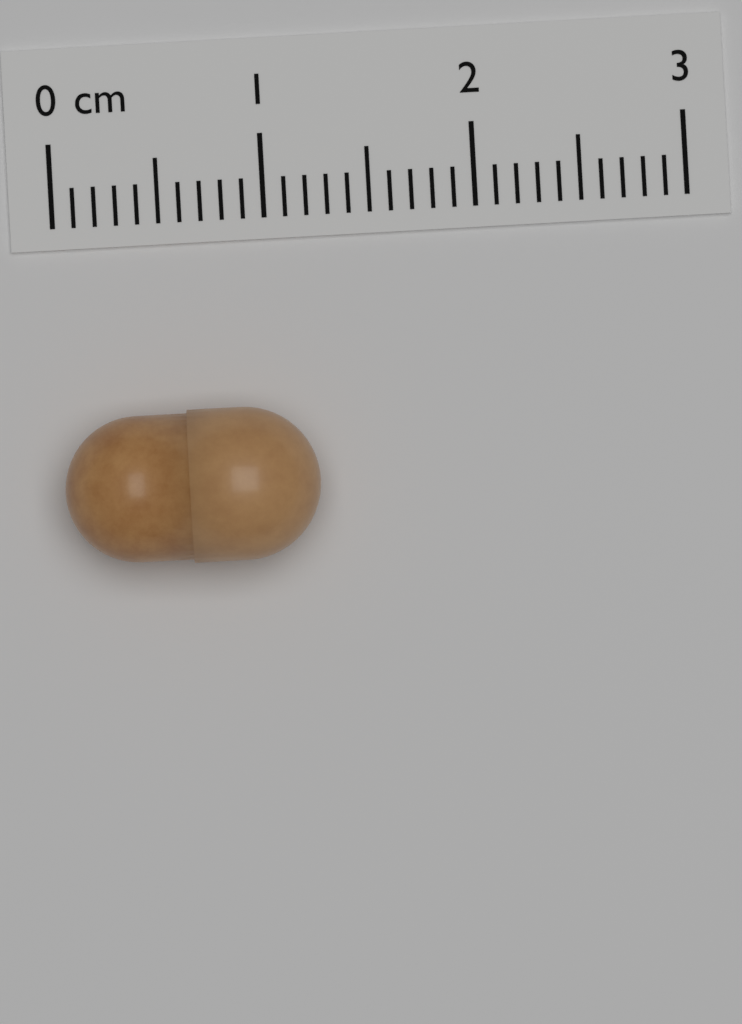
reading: 1.2 cm
